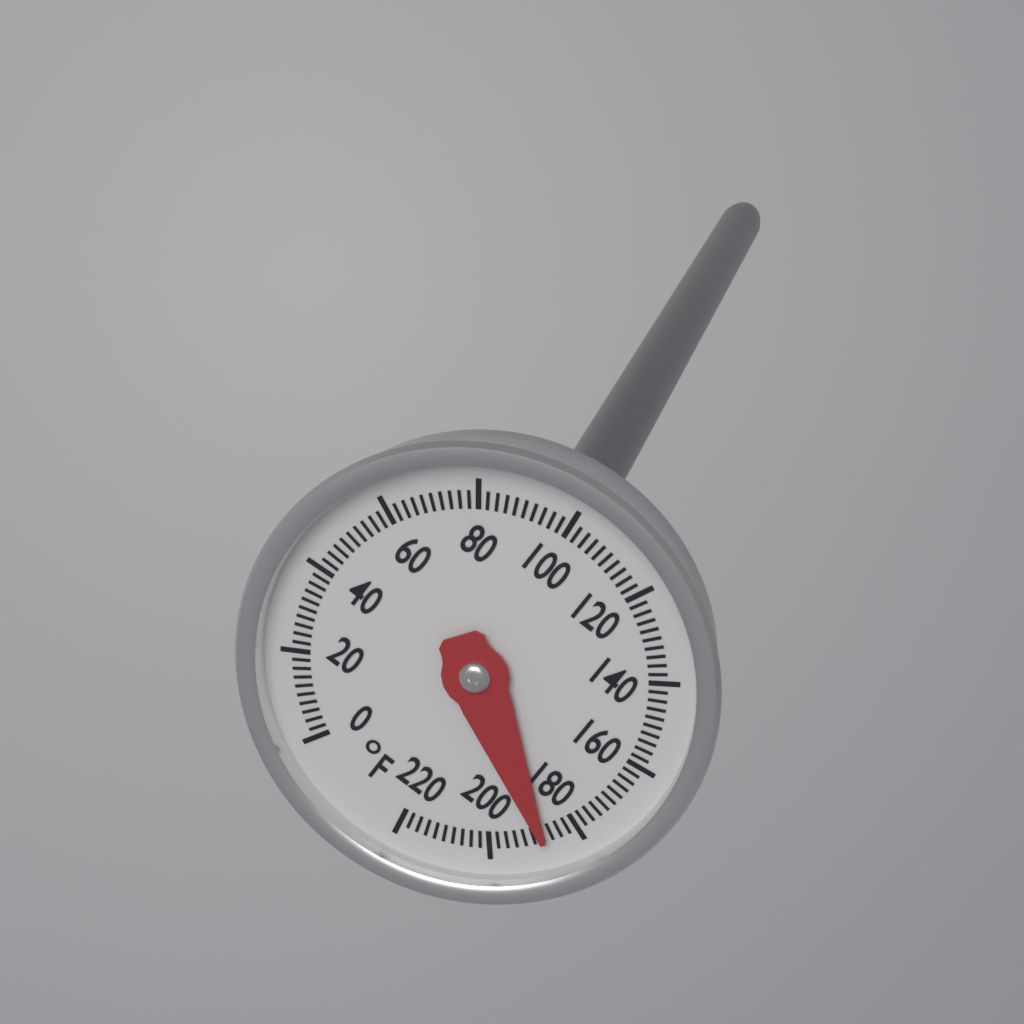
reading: 188 °F
